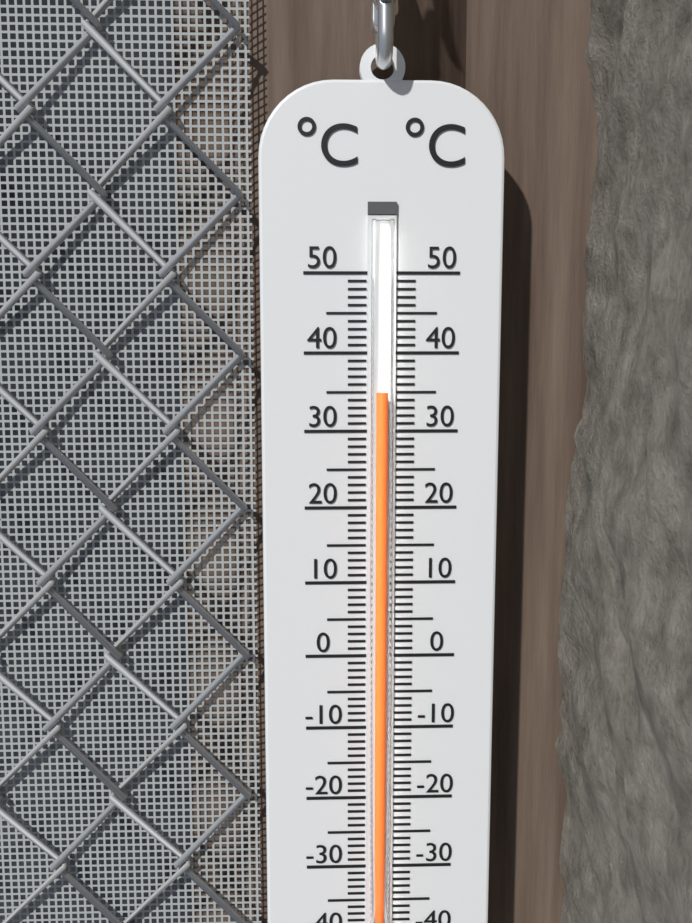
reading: 35 °C
